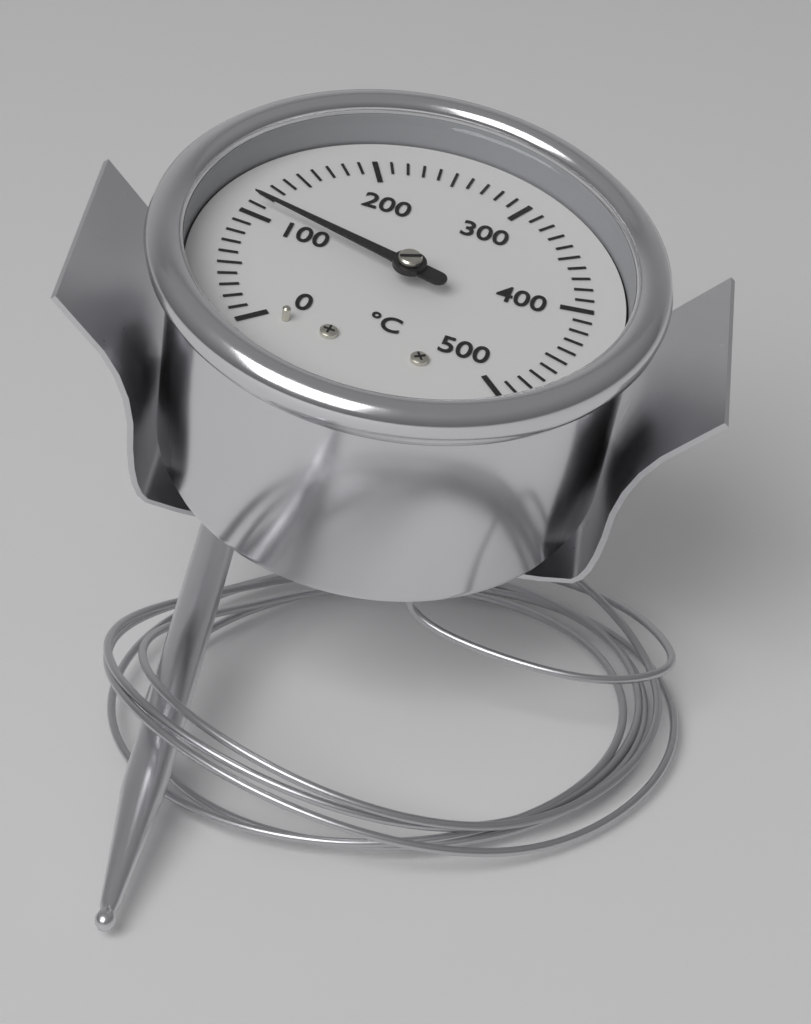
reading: 110 °C
